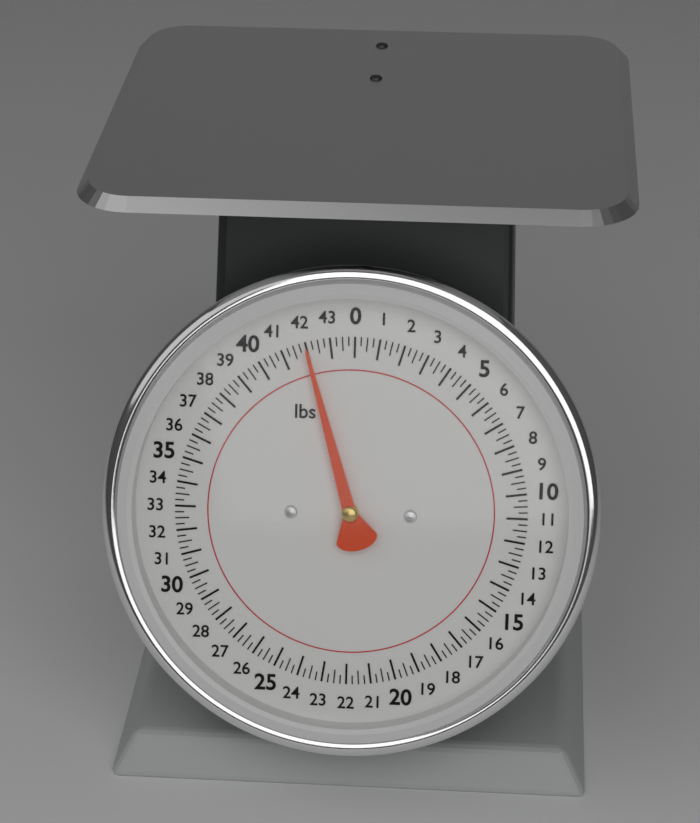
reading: 42.00 lbs
